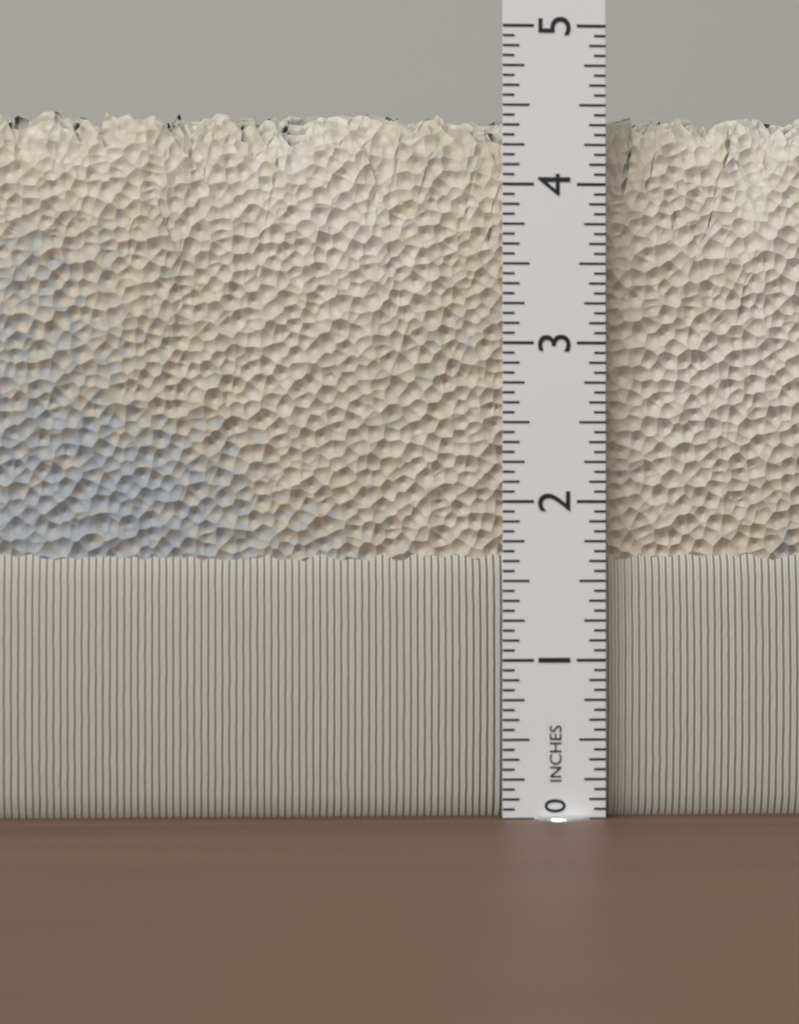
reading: 4.5000 in
